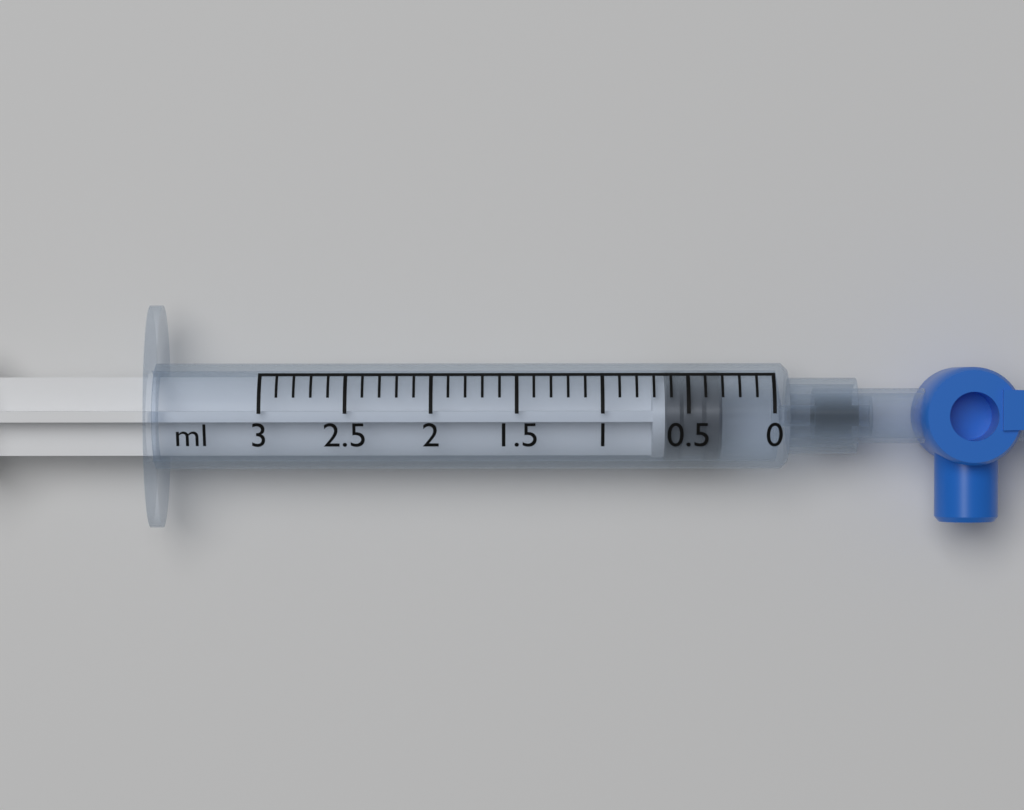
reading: 0.3 ml
